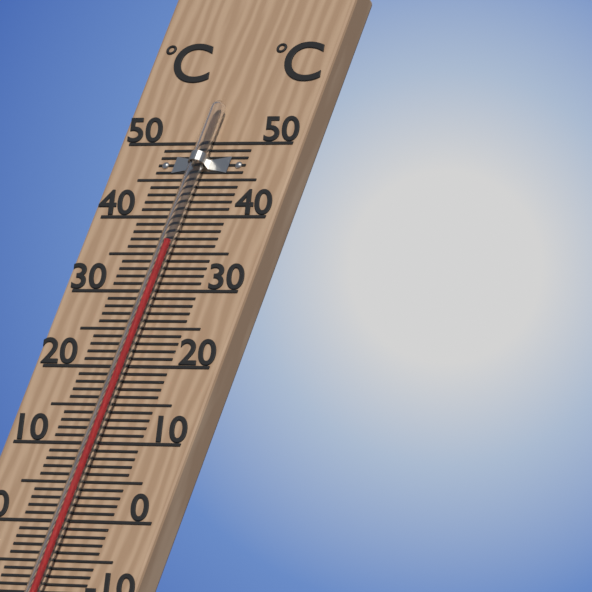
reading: 36 °C
